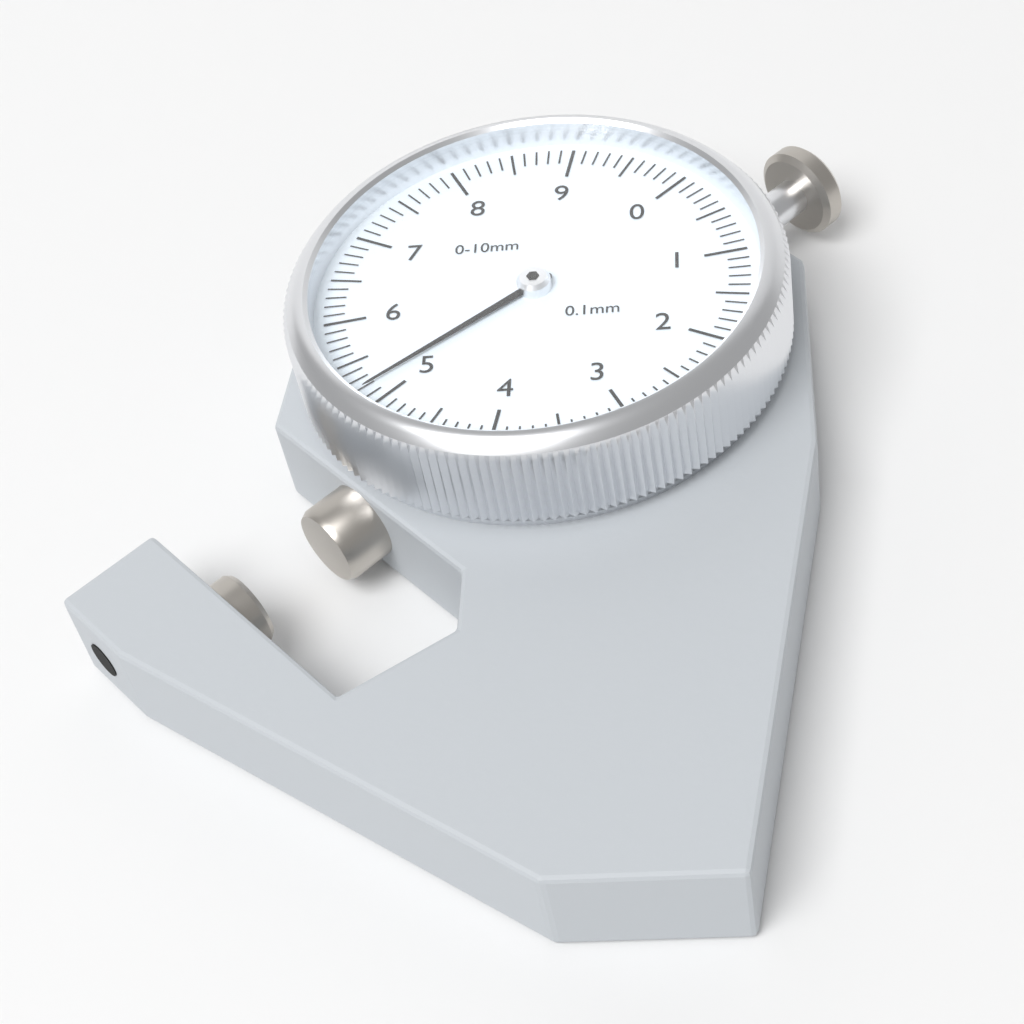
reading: 5.2 mm
